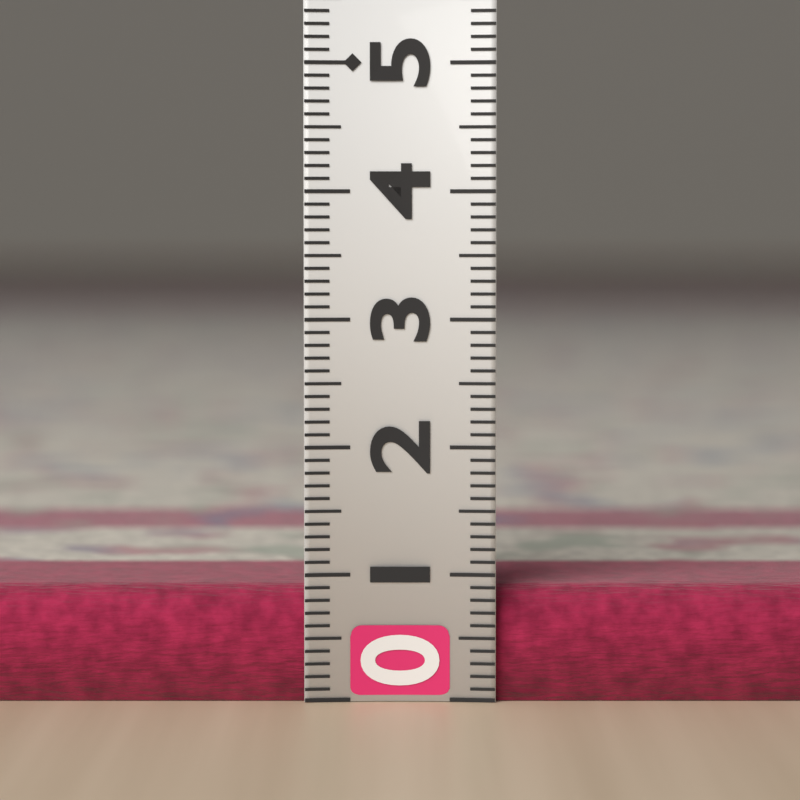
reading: 0.9 (no unit)
